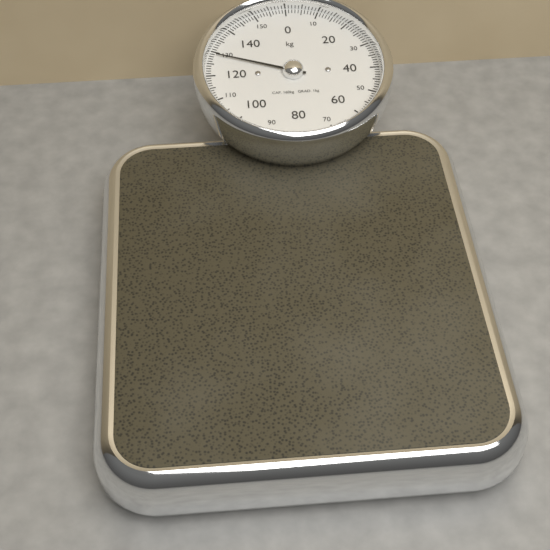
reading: 129 kg
